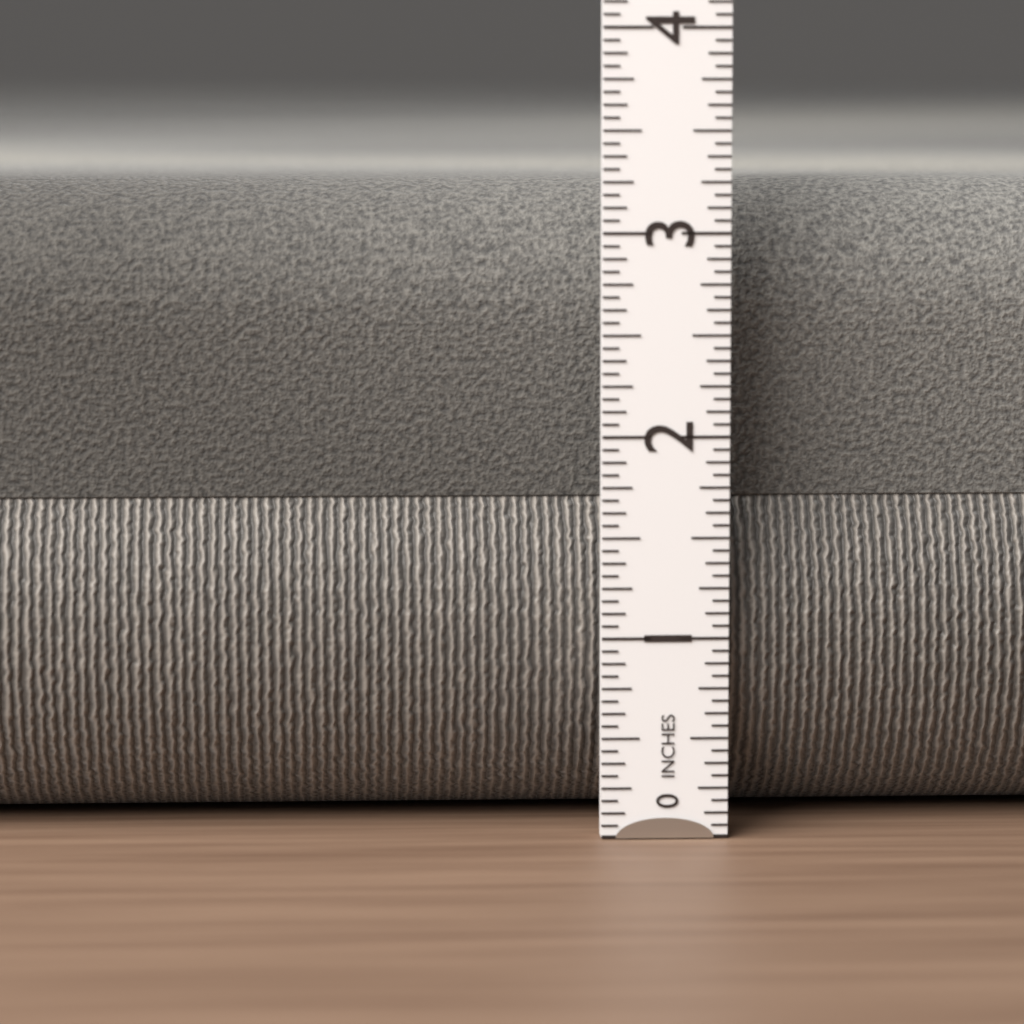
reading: 3.2500 in
